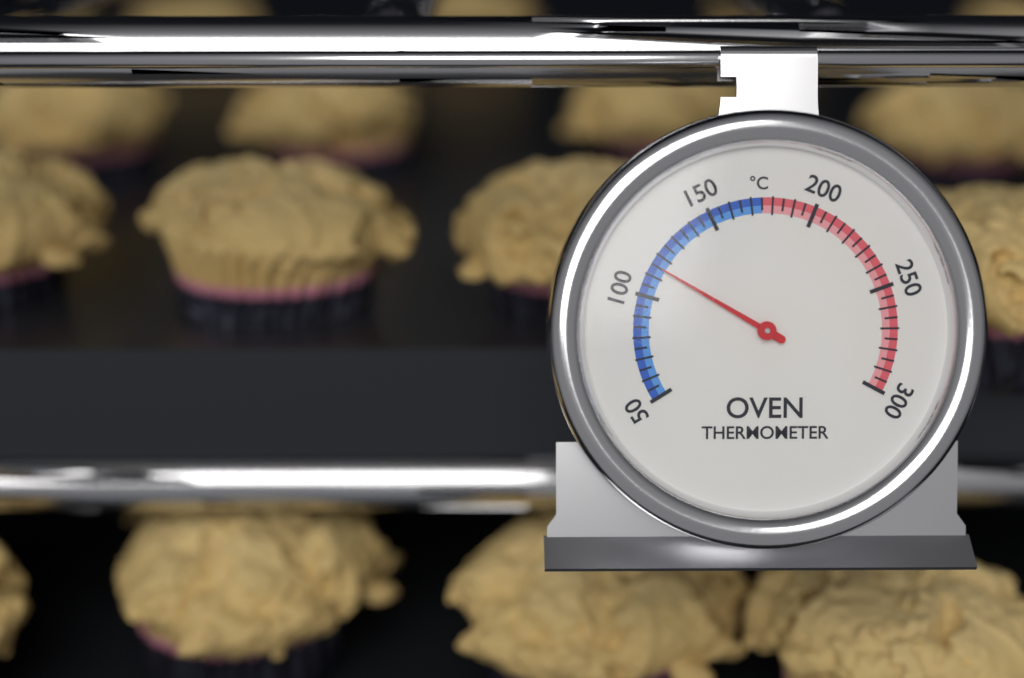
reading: 115 °C
